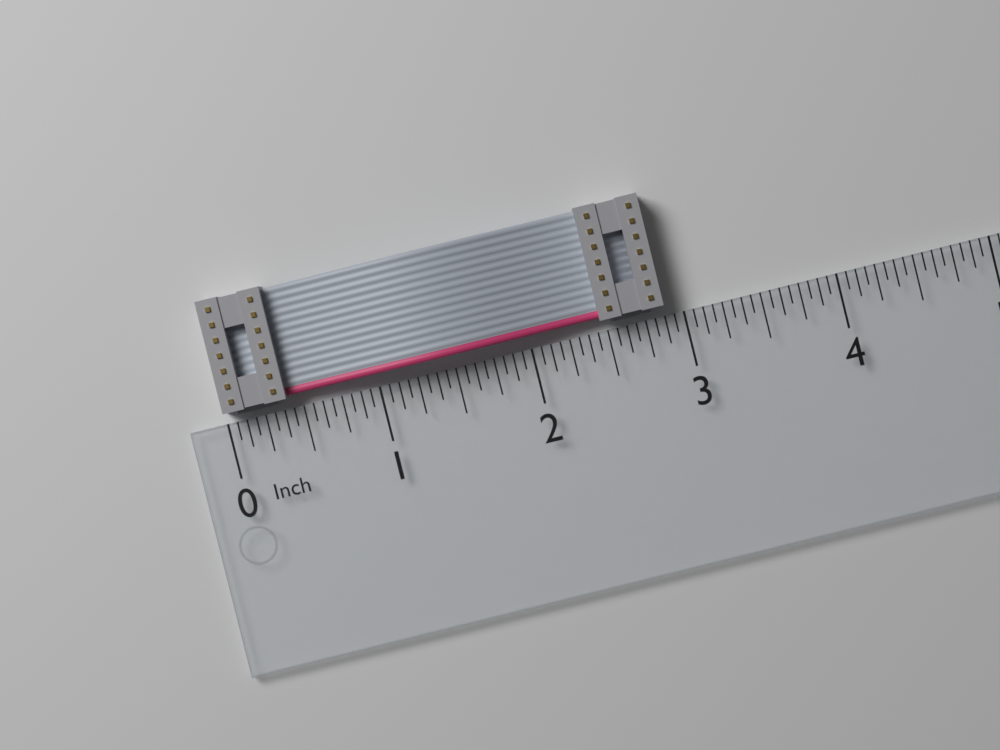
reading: 2.8750 in
